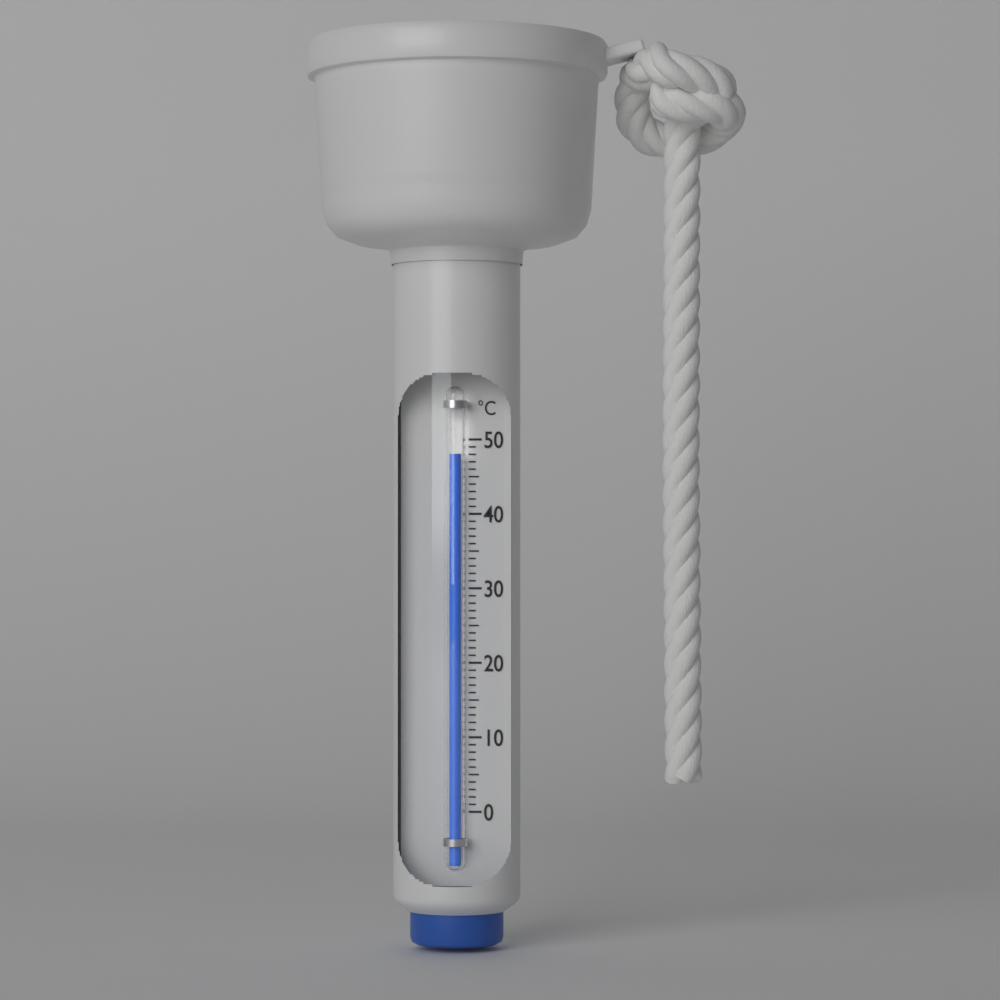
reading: 48 °C
